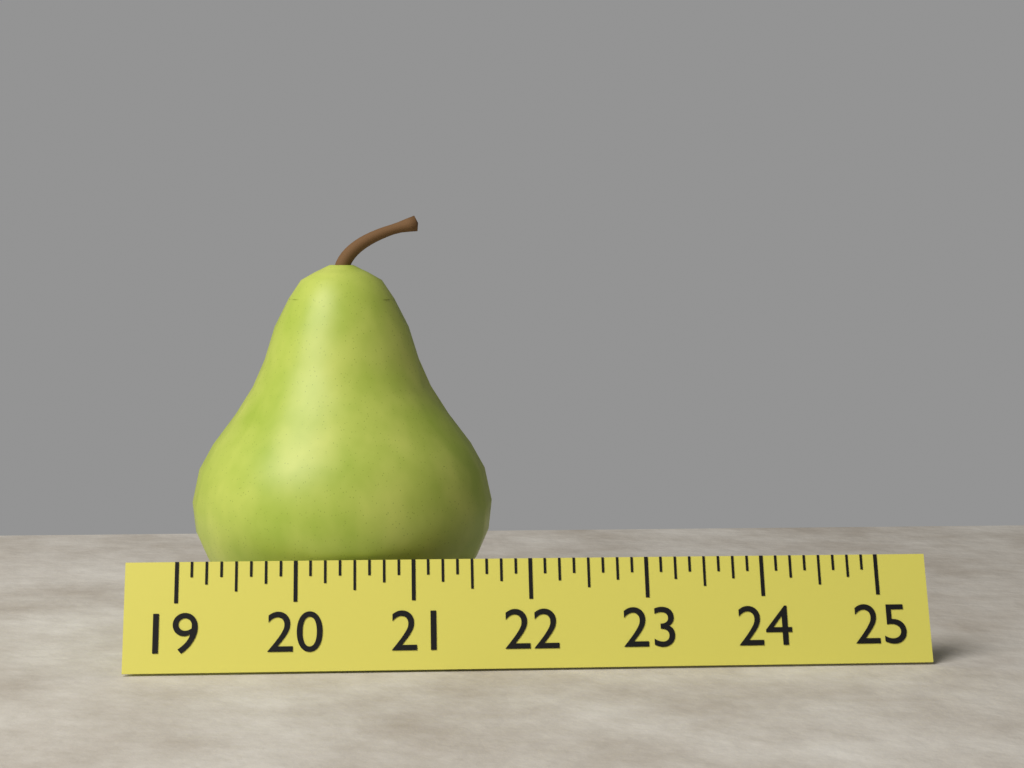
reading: 21.750 (no unit)
